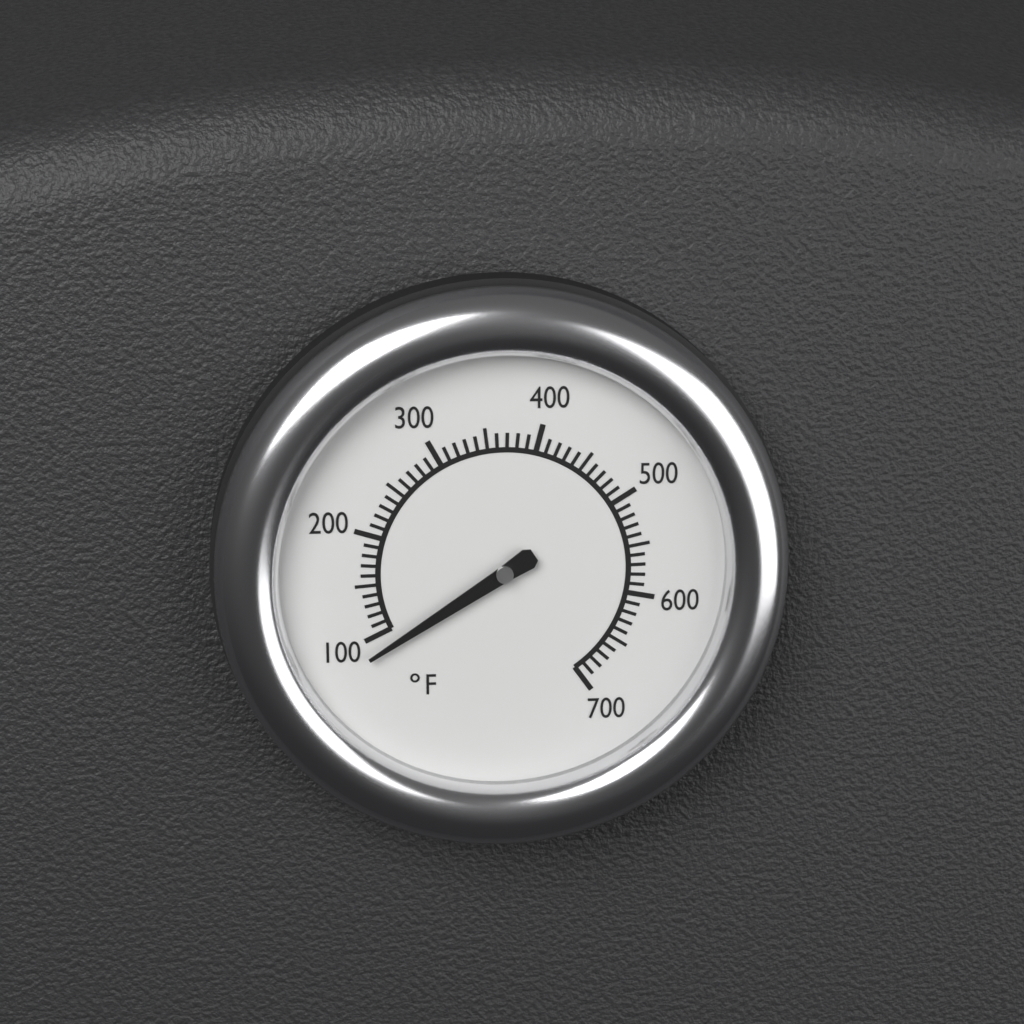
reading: 85 °F
